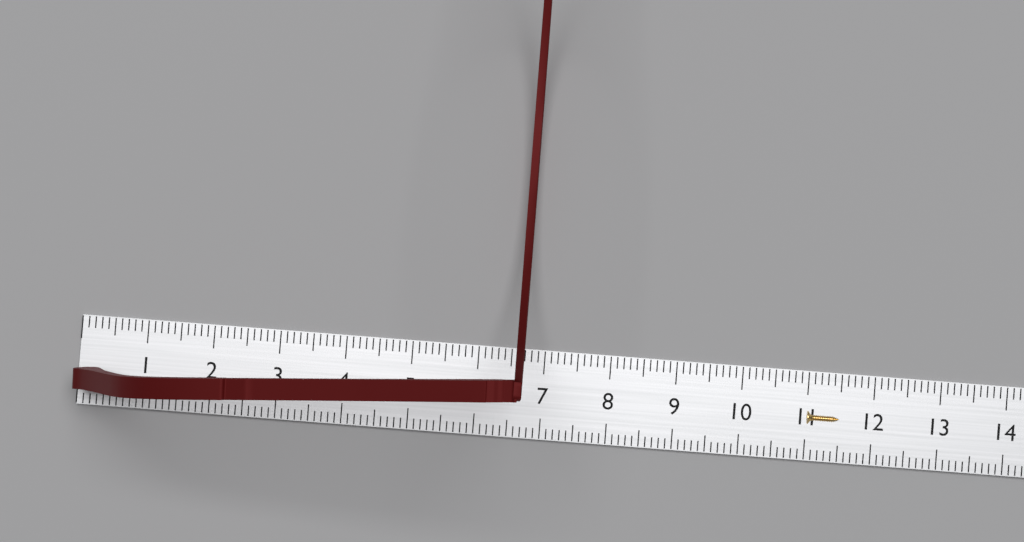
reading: 6.7 cm
